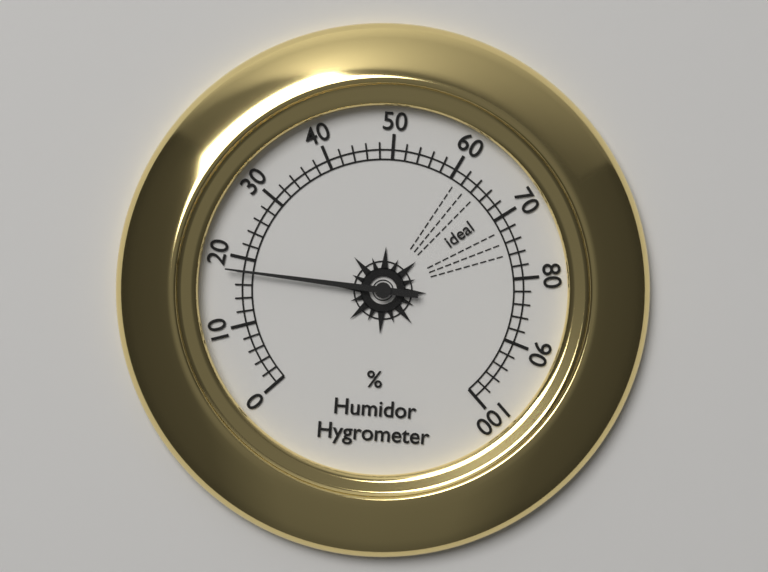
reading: 18 %
